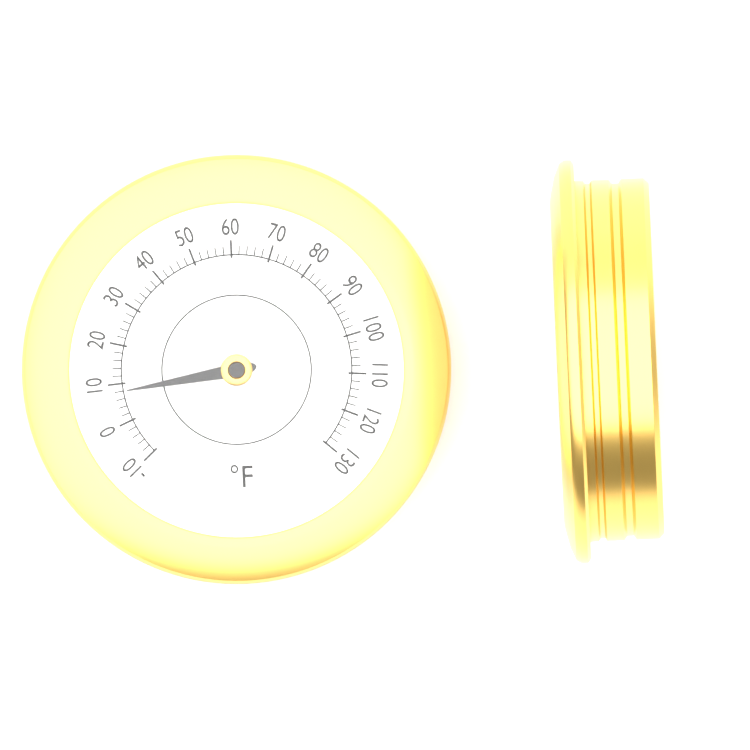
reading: 8 °F
